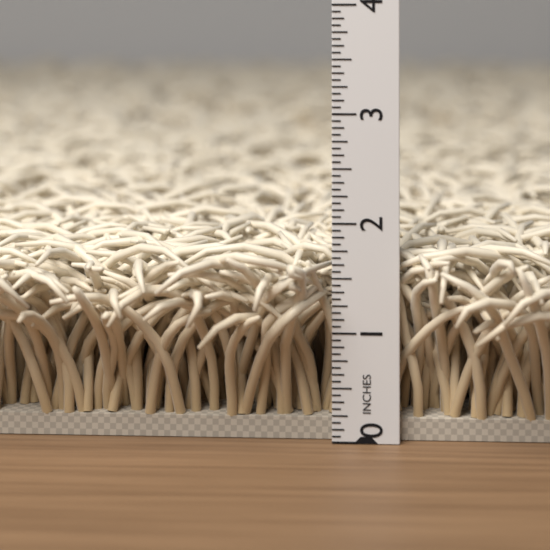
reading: 1.8125 in
